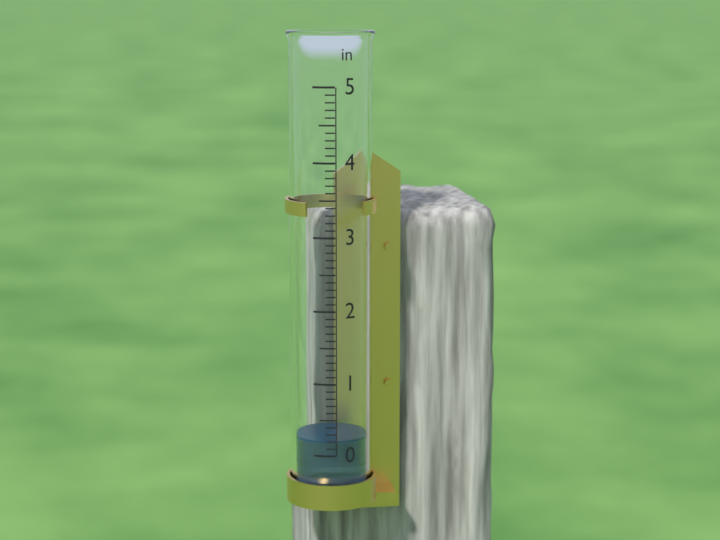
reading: 0.2 in
